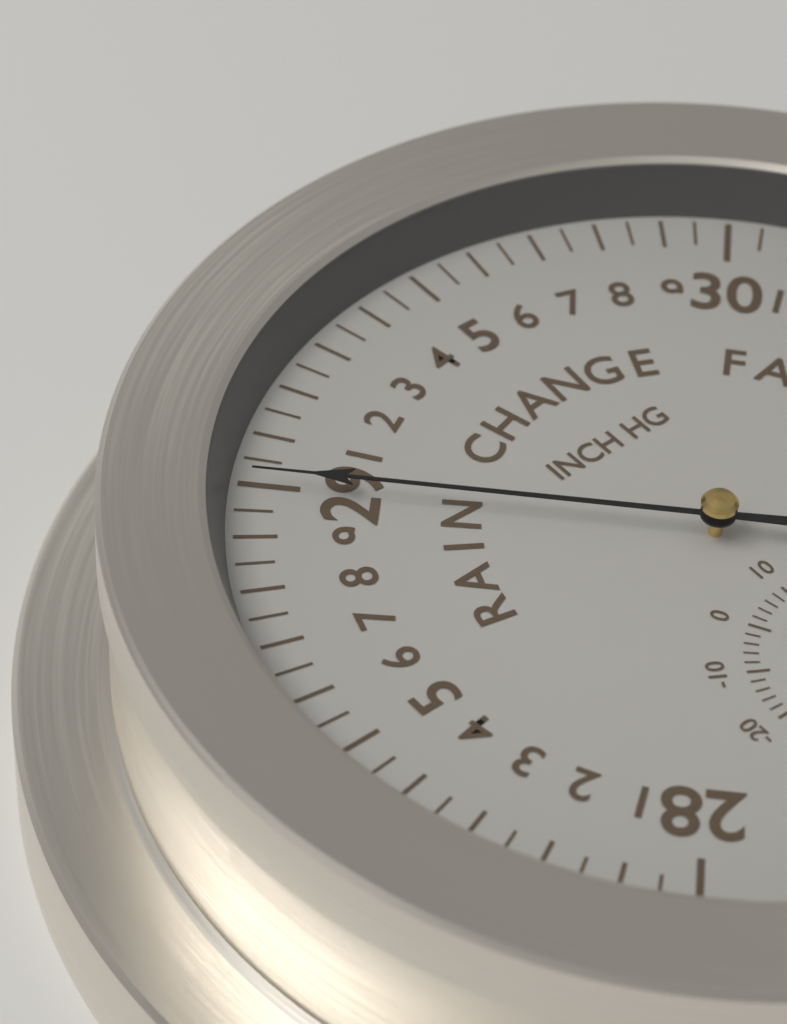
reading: 29.00 inHg
